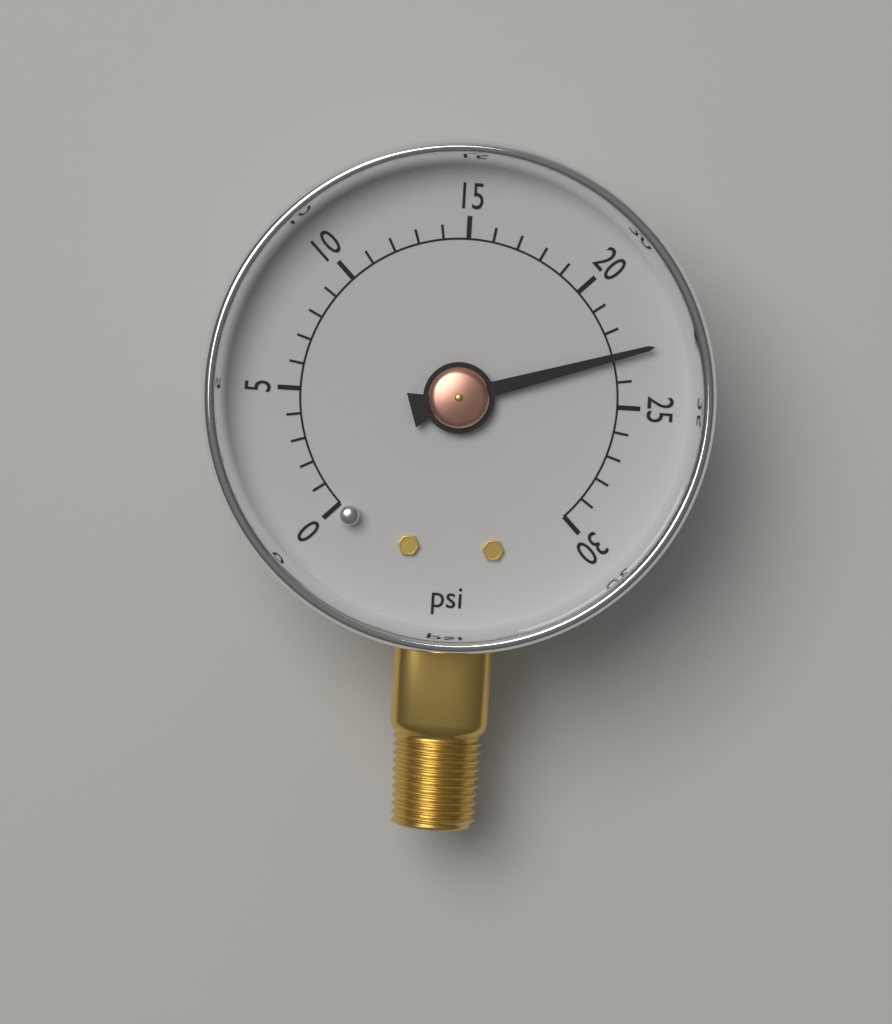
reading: 23 psi
